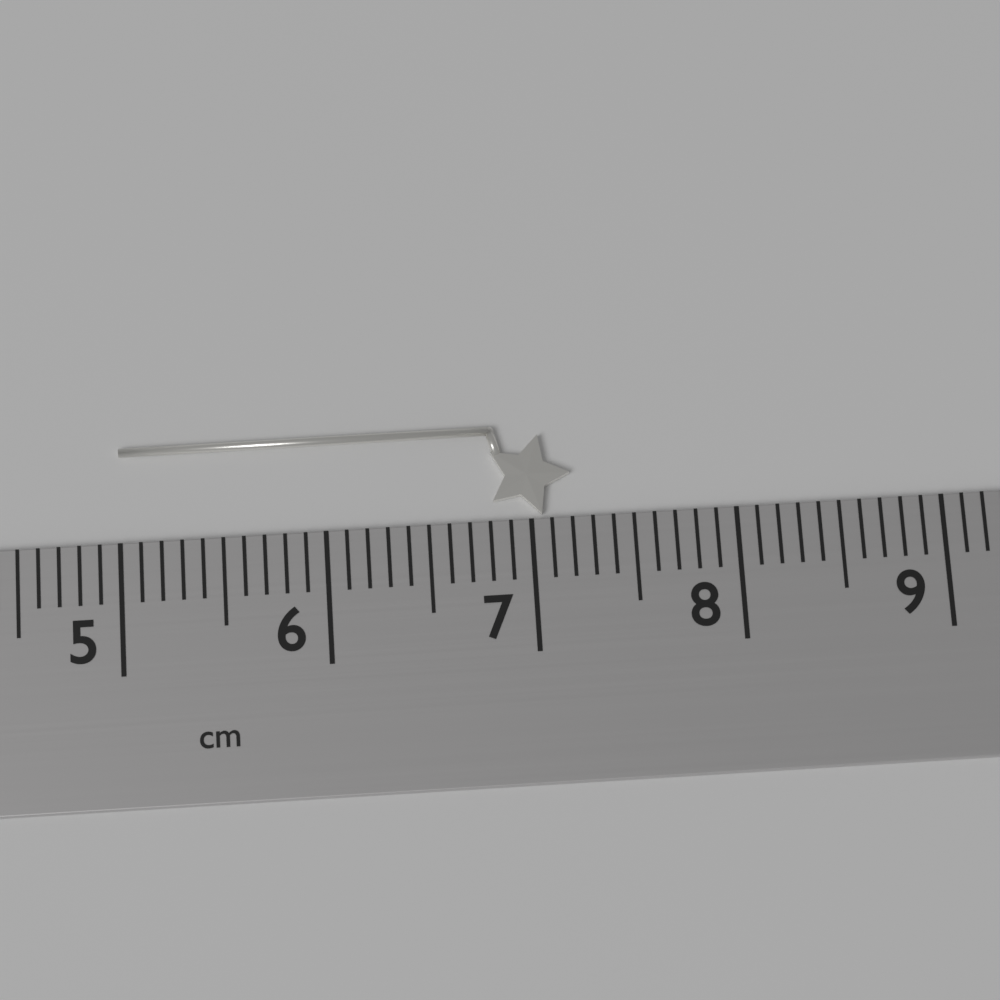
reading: 7.2 cm
